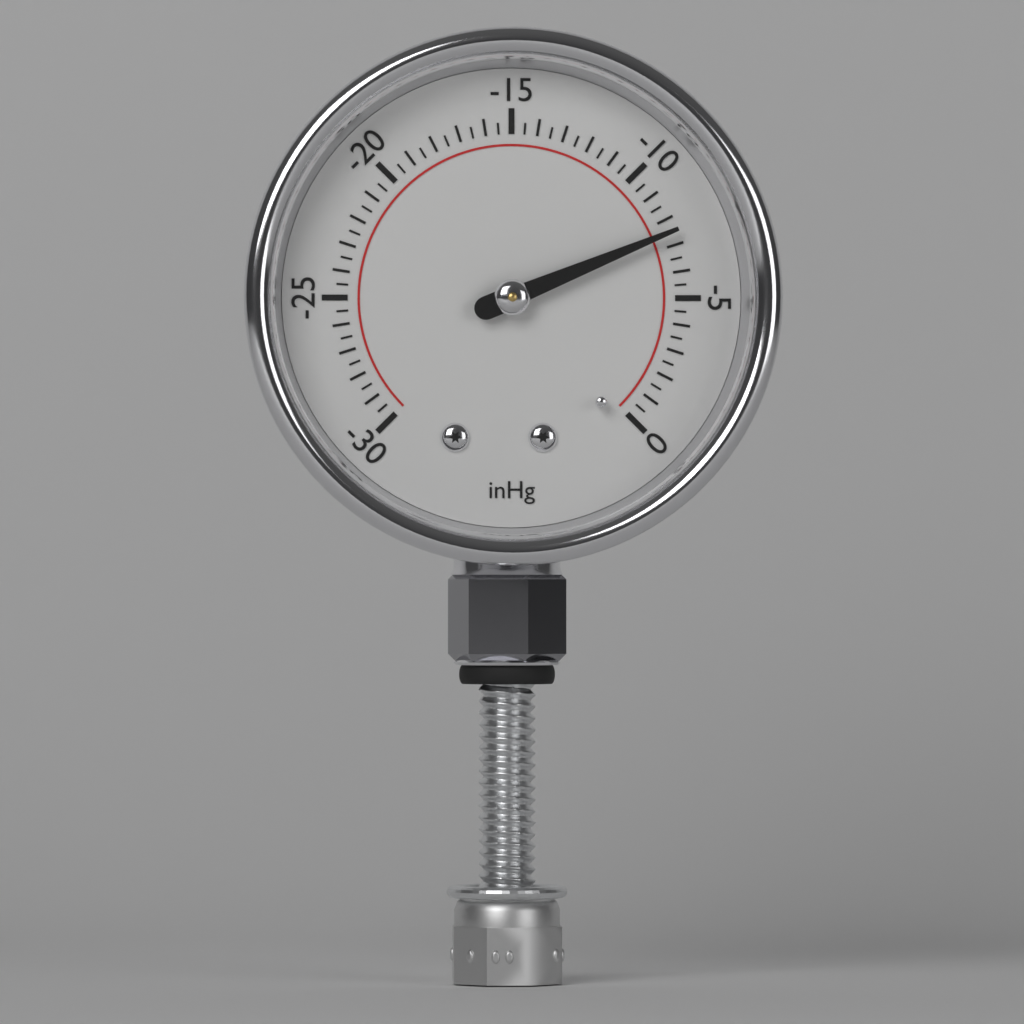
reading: -7.5 inHg
